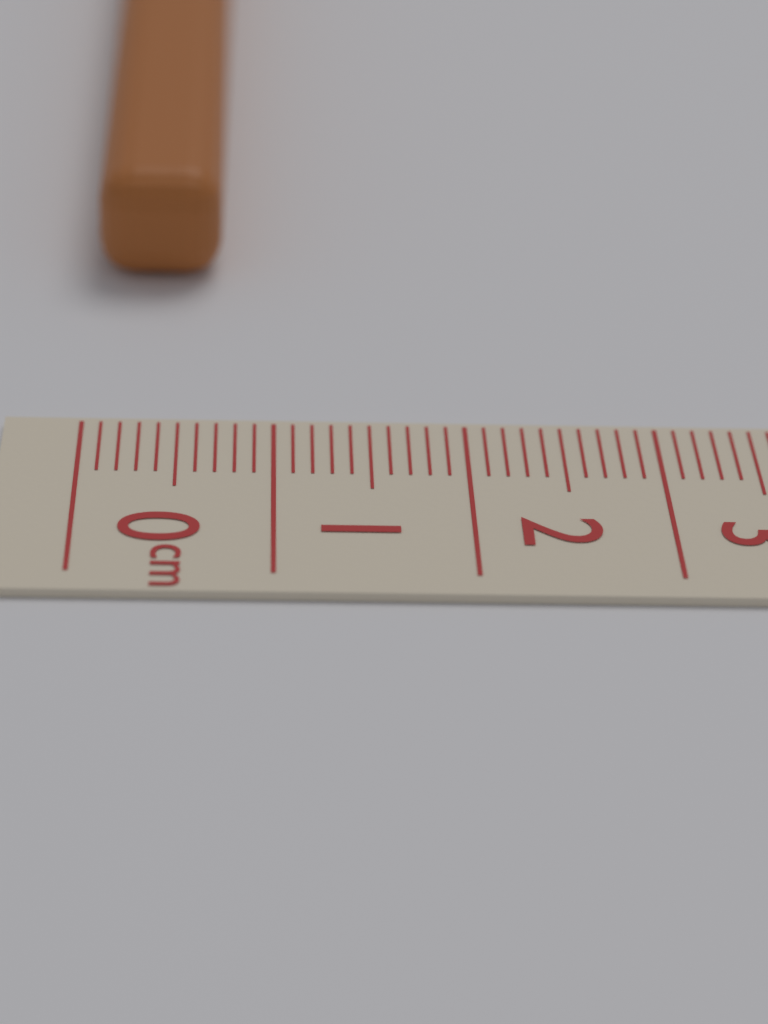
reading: 0.7 cm
